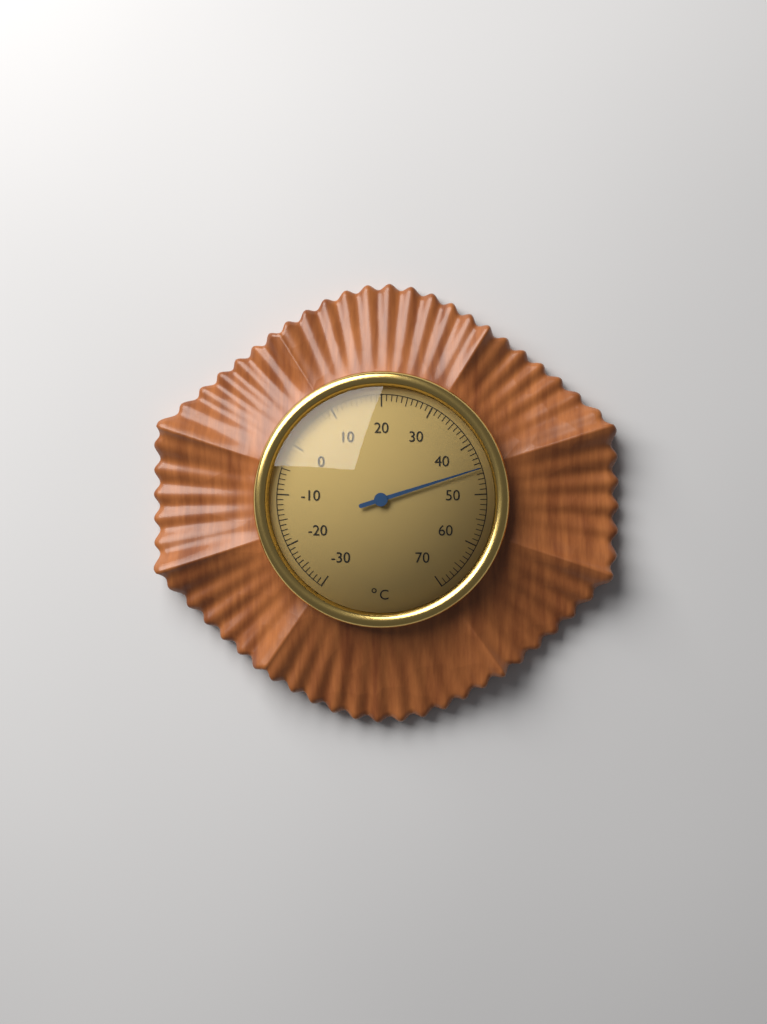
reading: 45 °C
